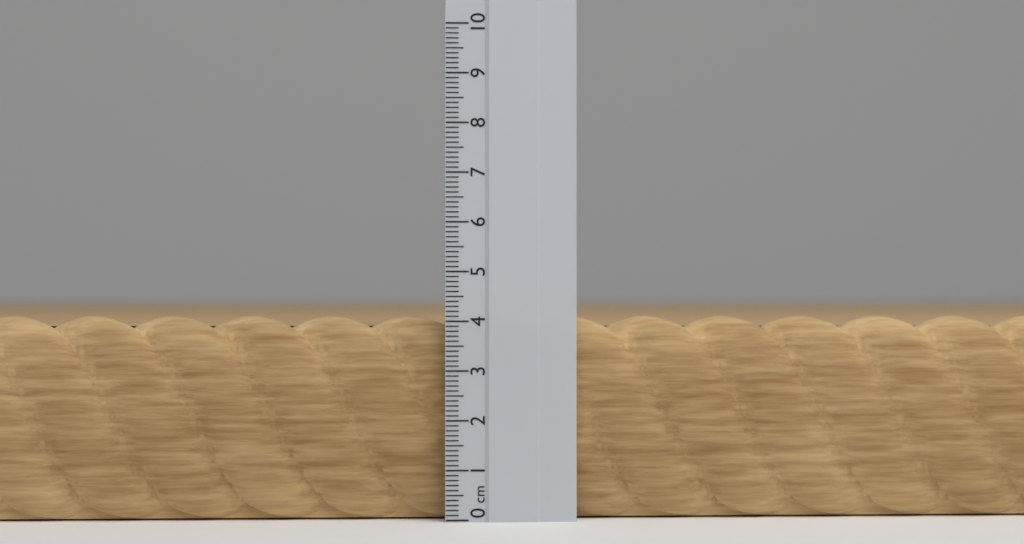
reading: 4.1 cm
